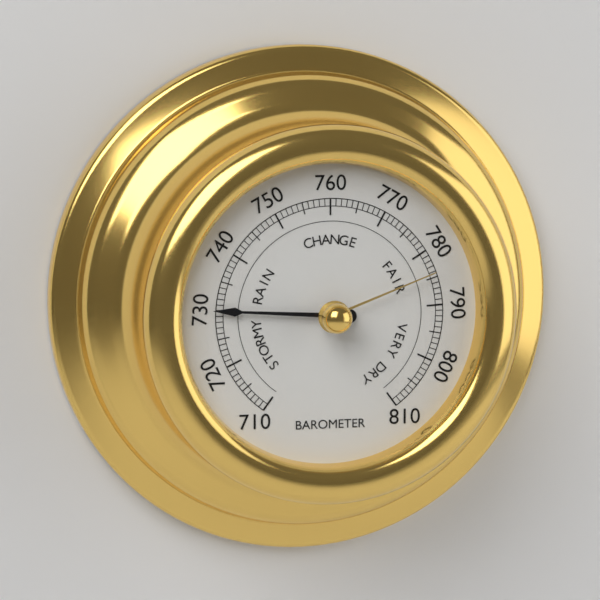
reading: 730 (no unit)
